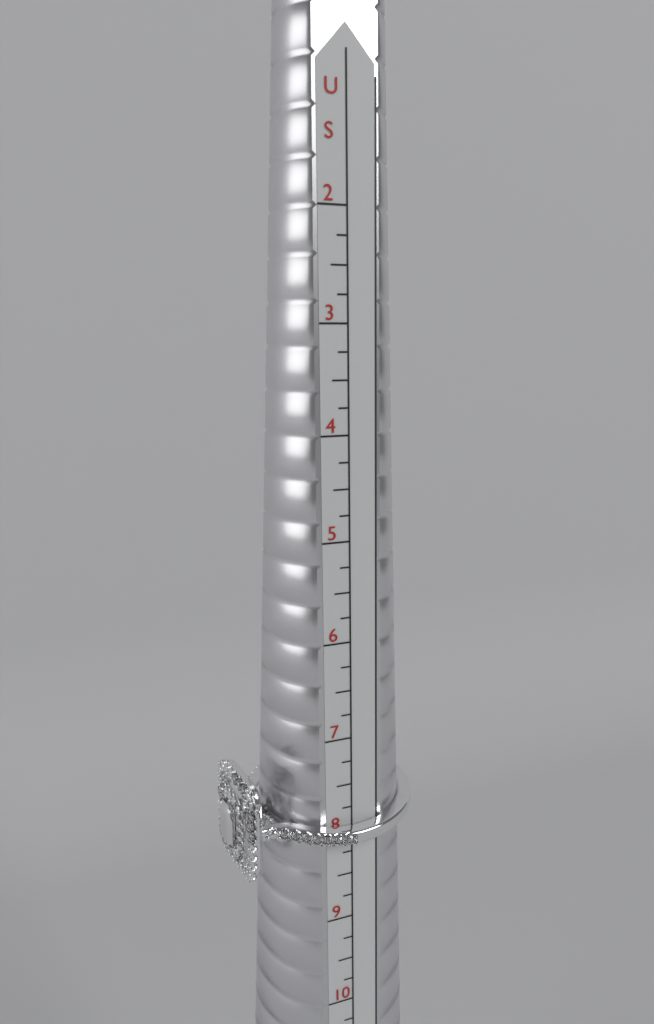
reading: 8.50 US
